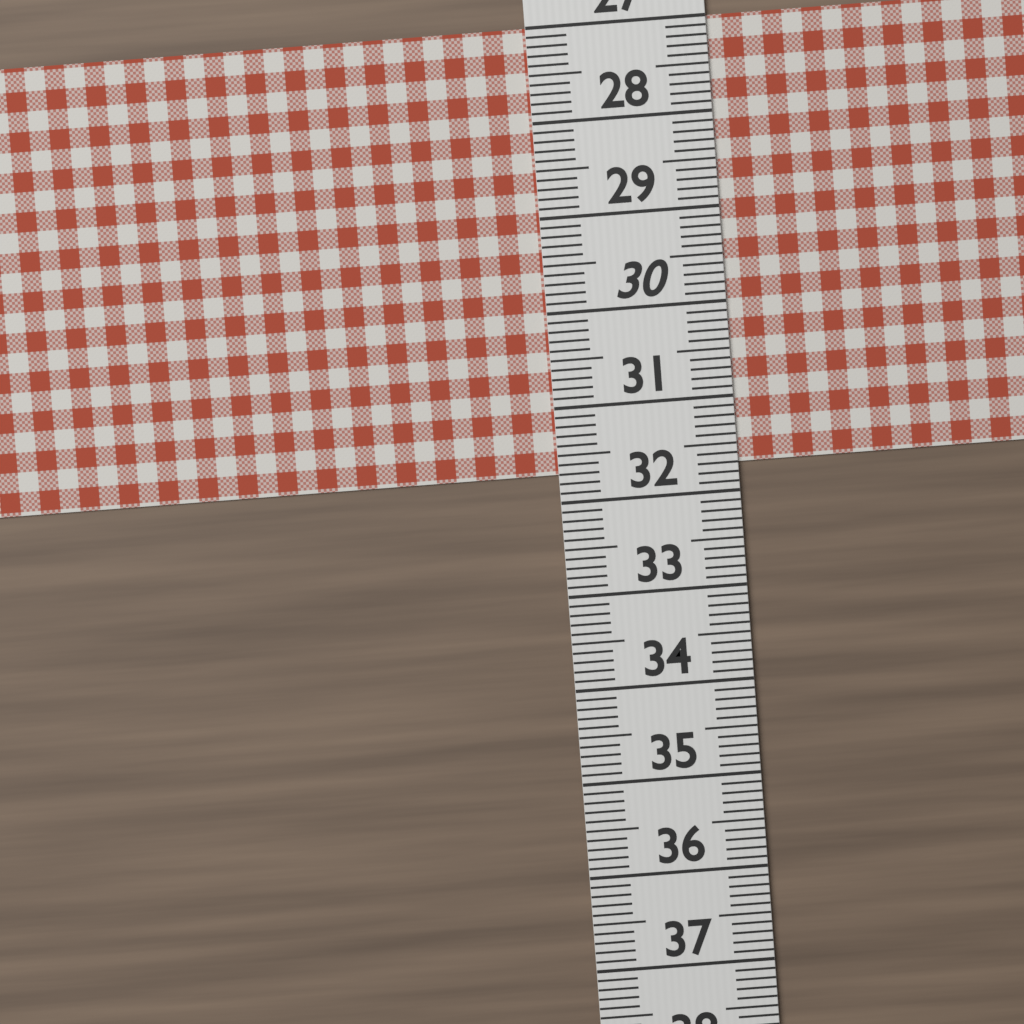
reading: 31.7 (no unit)
